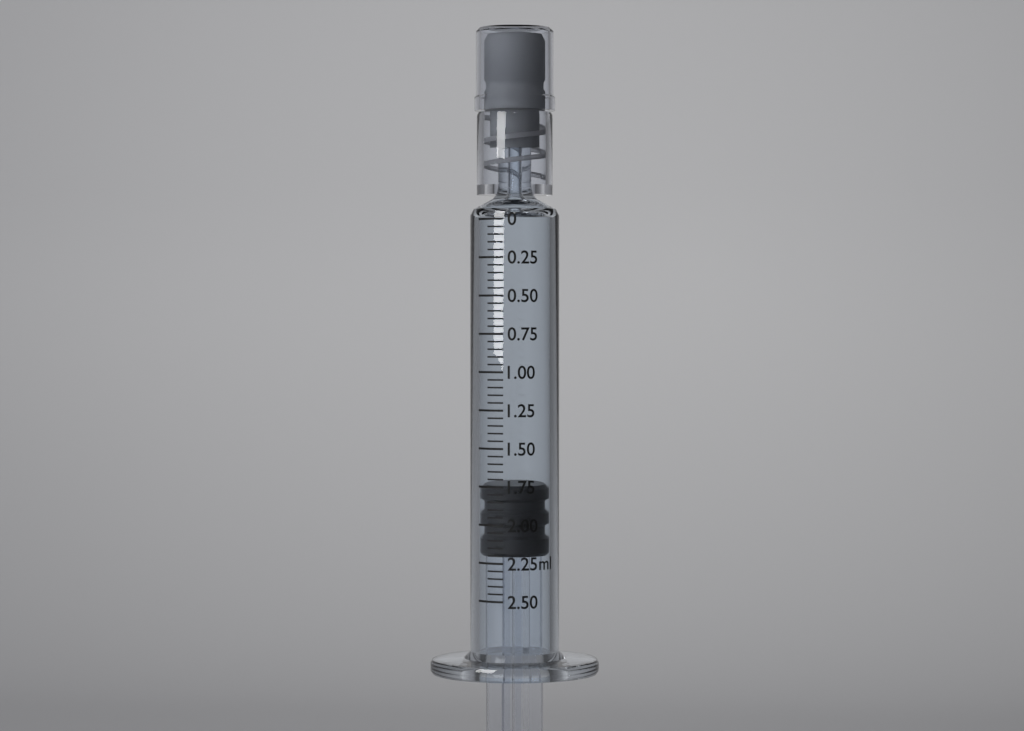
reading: 1.75 ml
